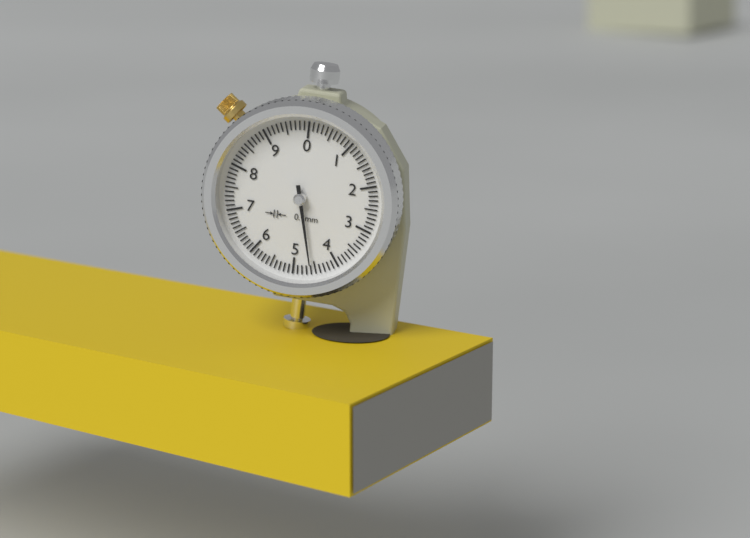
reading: 4.6 mm
